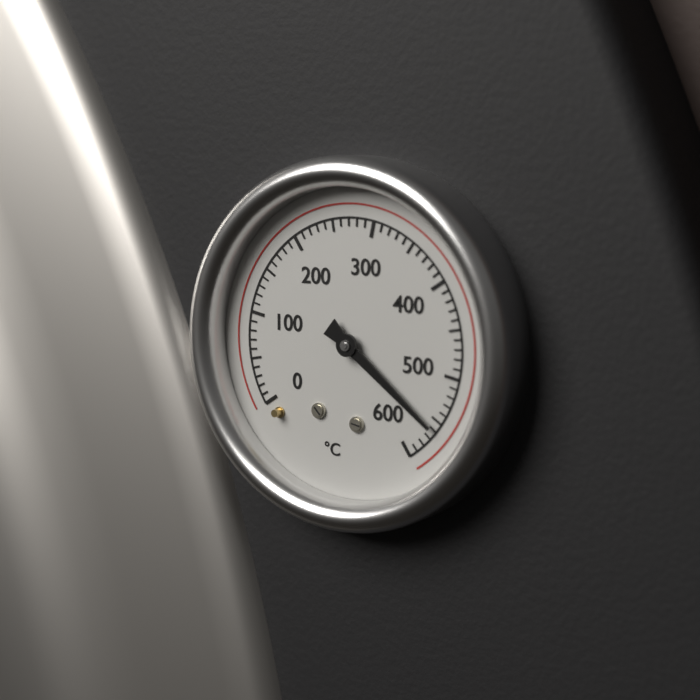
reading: 560 °C
